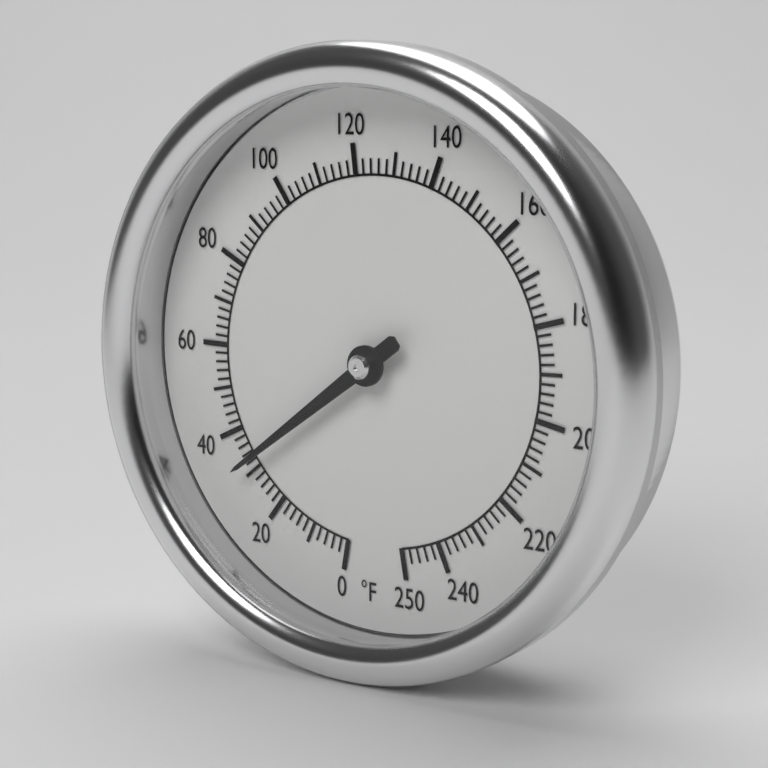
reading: 32 °F
